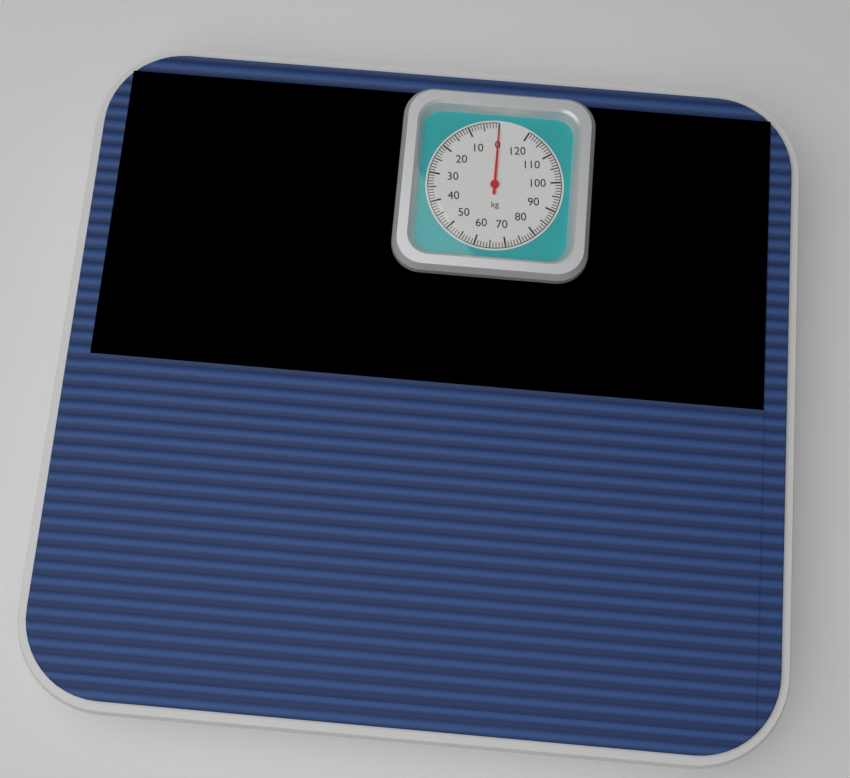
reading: 0 kg
